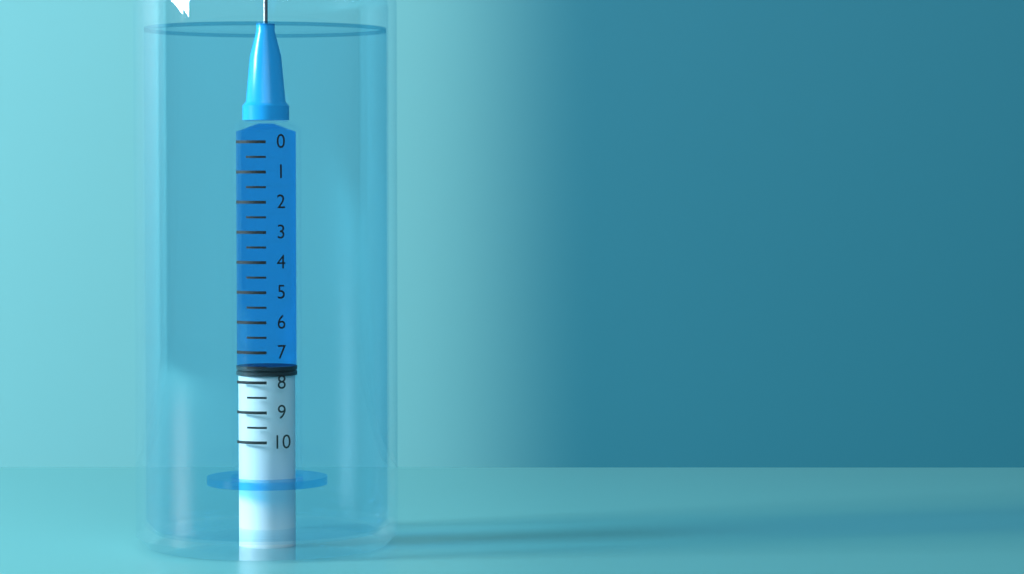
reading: 7.5 (no unit)
